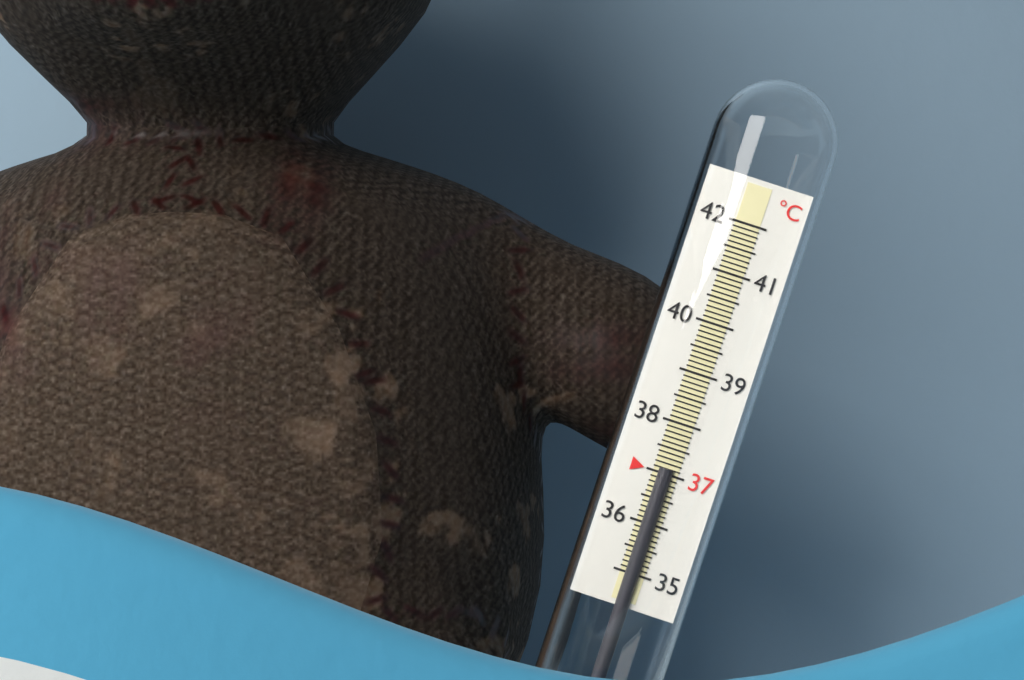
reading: 37.1 °C
